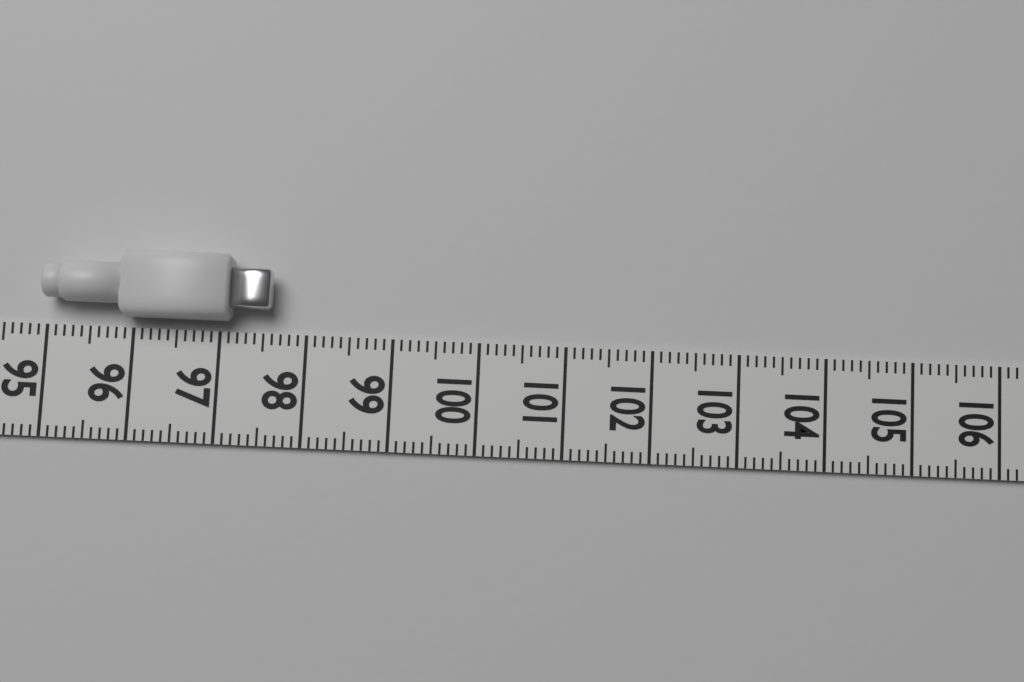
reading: 97.6 (no unit)
